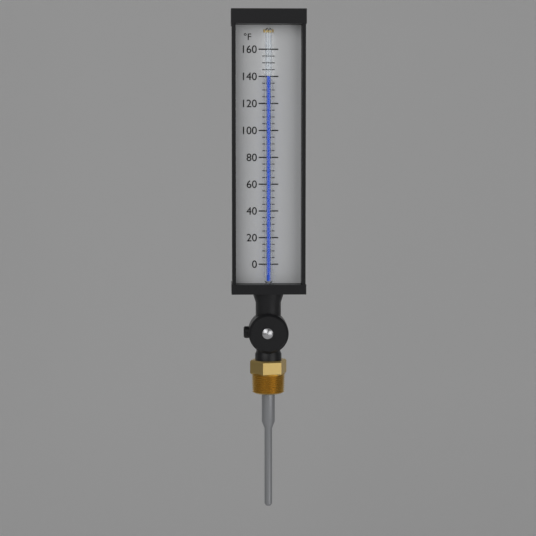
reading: 140 °F
